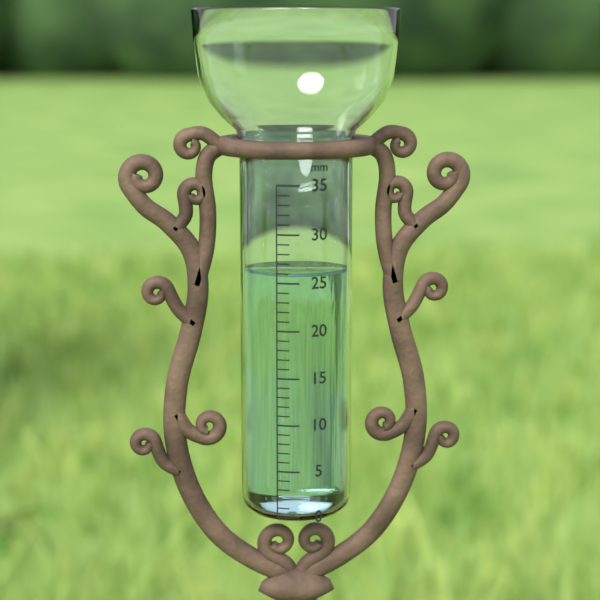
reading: 26 mm
